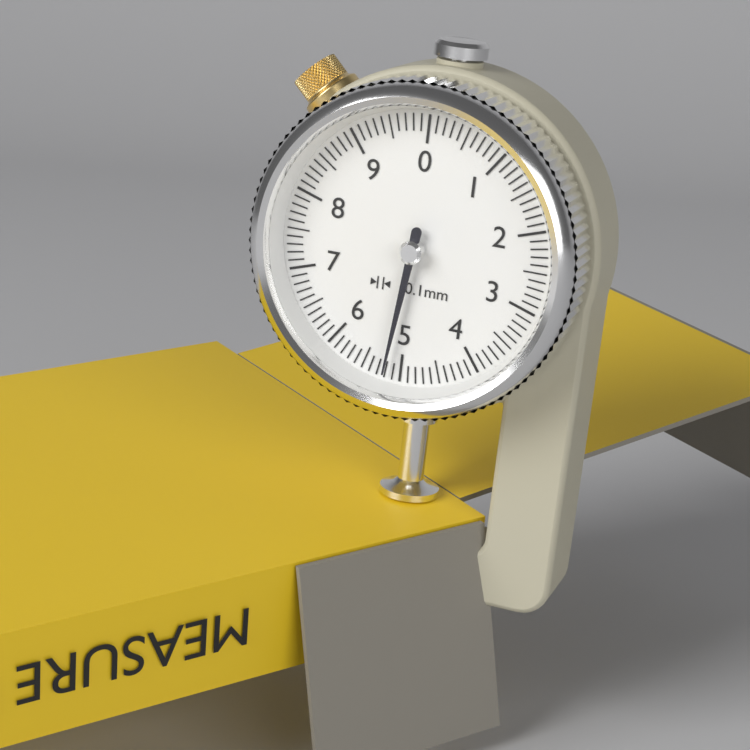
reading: 5.2 mm
